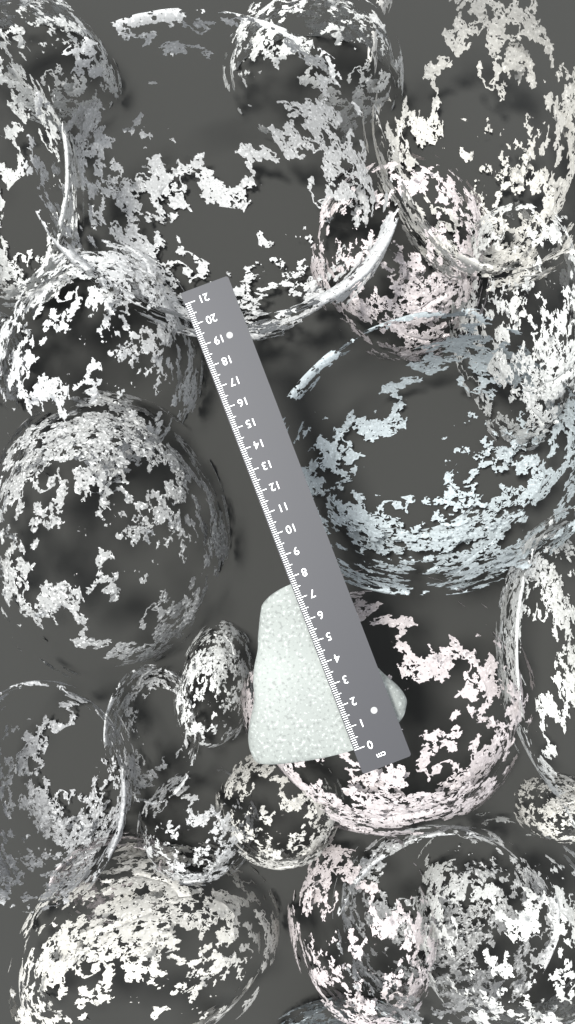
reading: 7.7 cm
